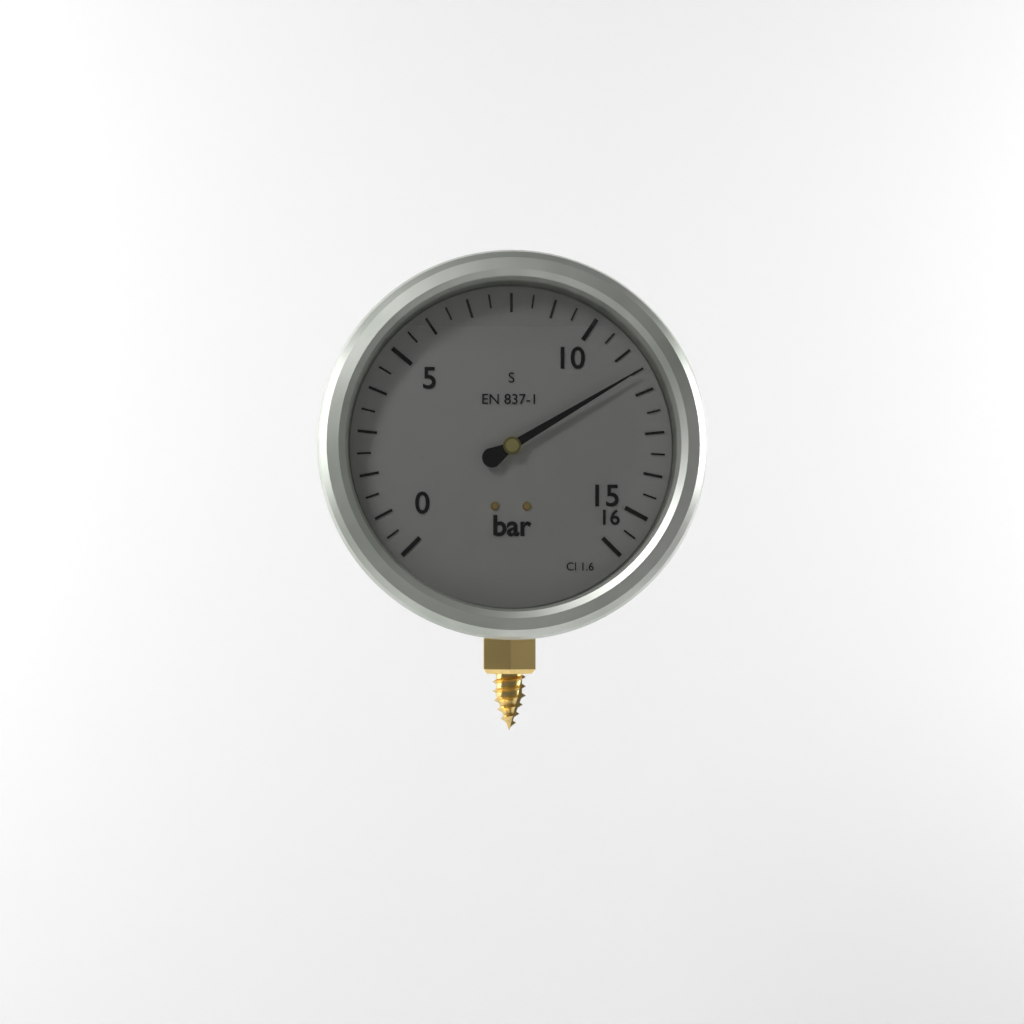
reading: 11.5 bar
